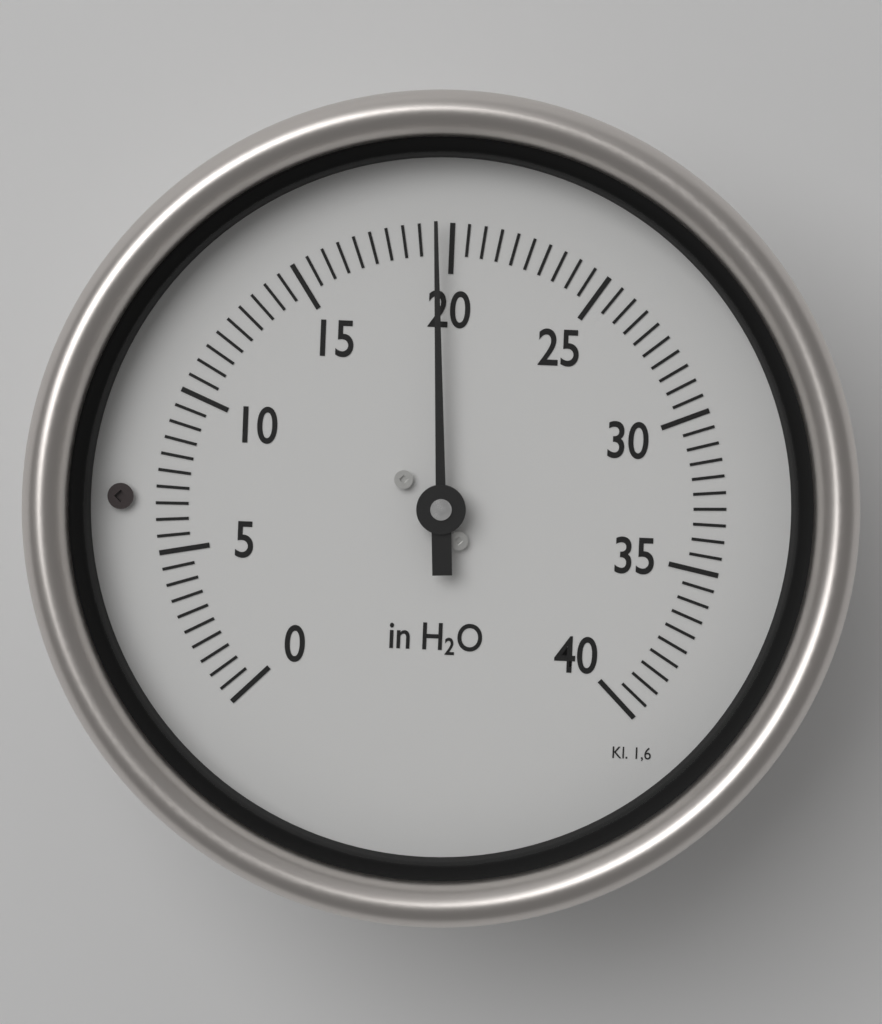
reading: 19.5 in H2O
